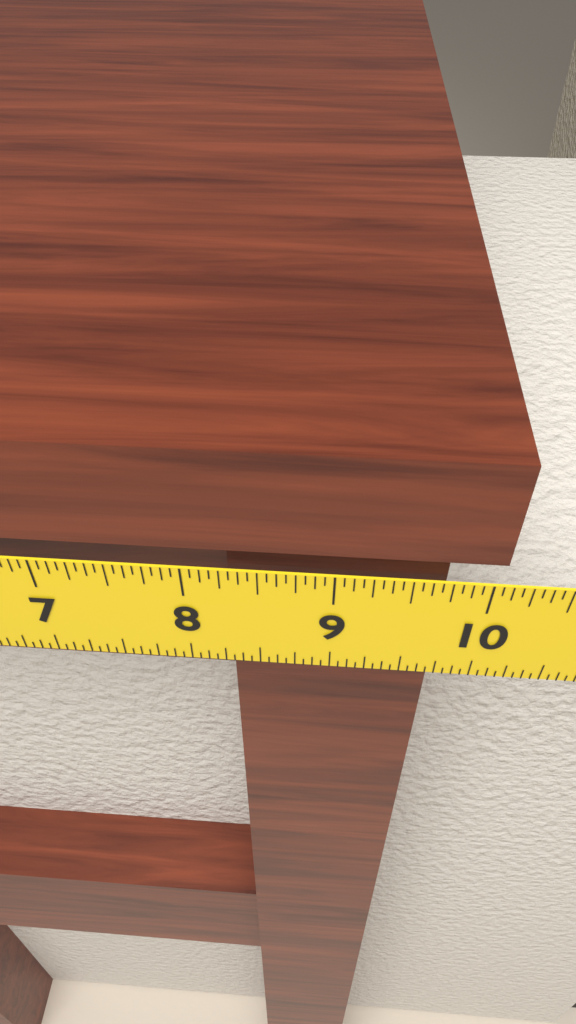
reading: 10.0625 in
